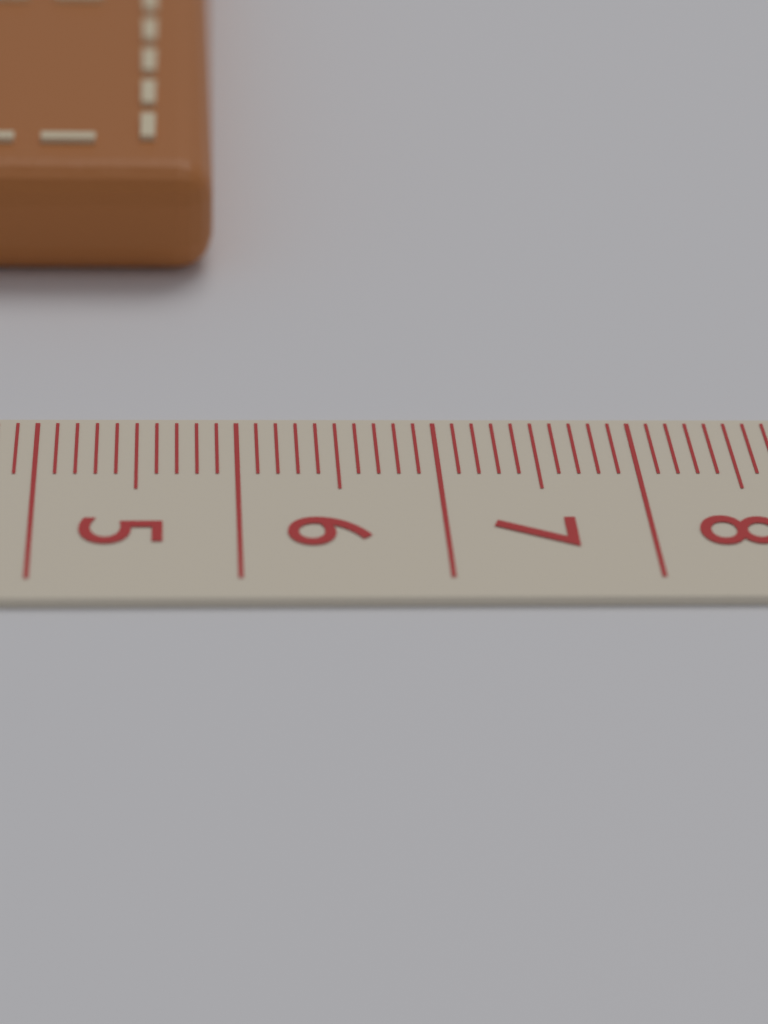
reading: 5.9 cm
